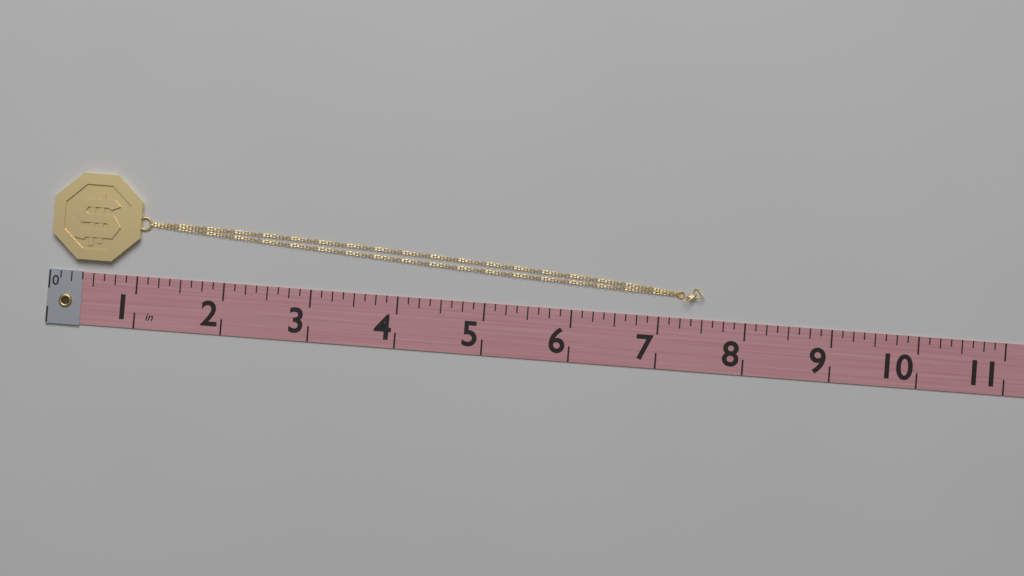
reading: 7.500 in
